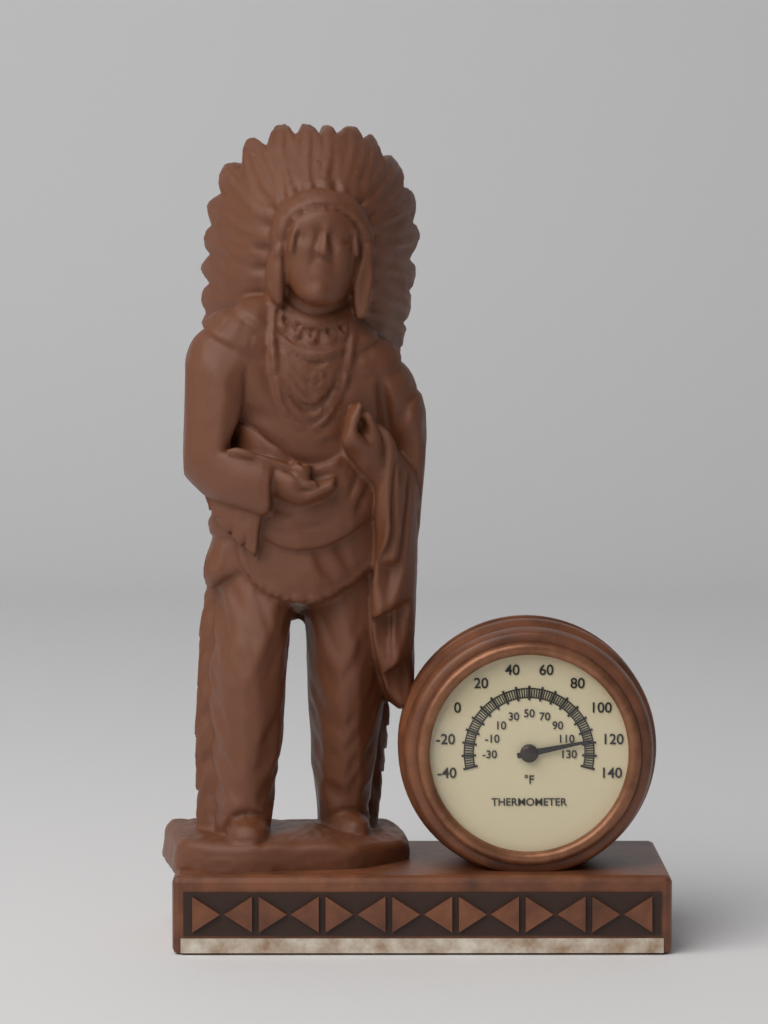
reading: 118 °F
